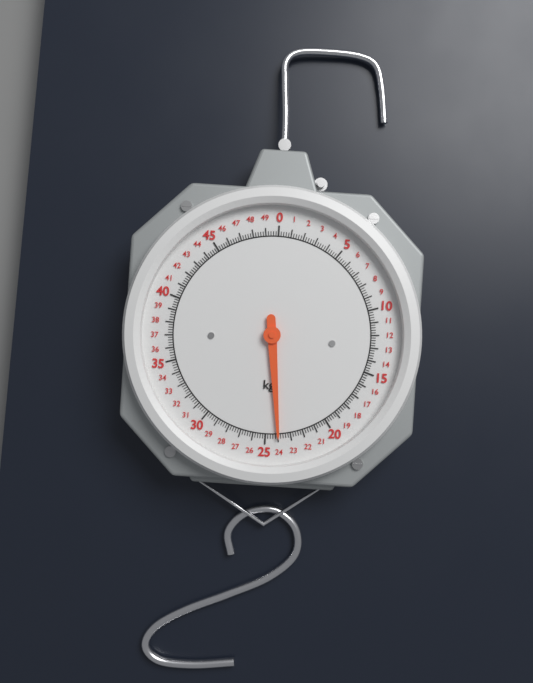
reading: 24.0 kg
